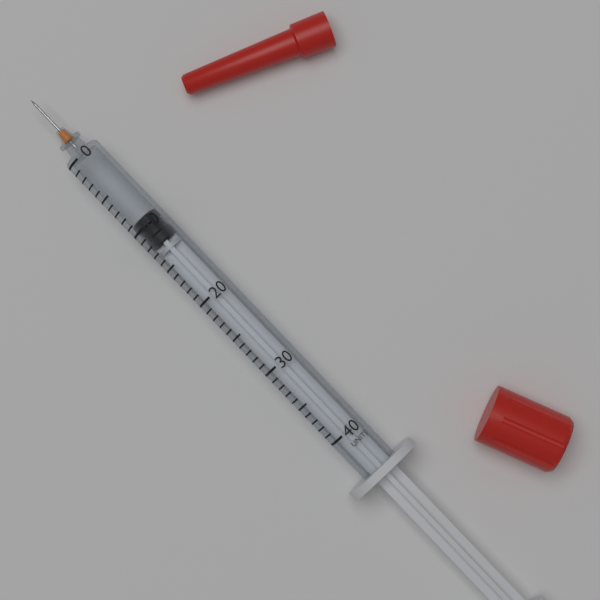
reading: 9 units
